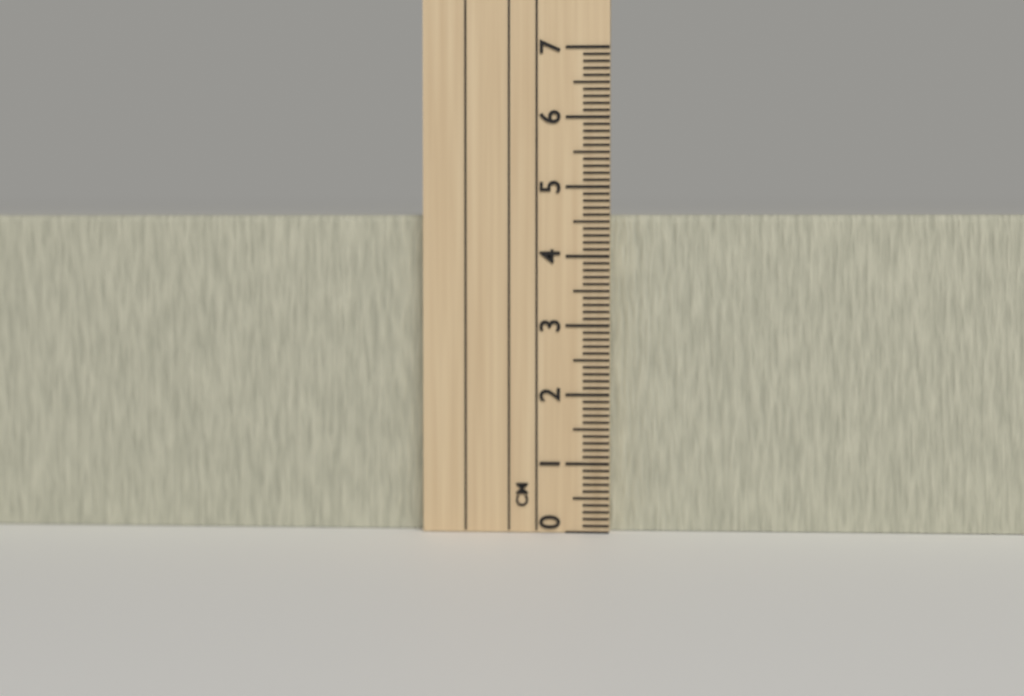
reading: 4.6 cm
